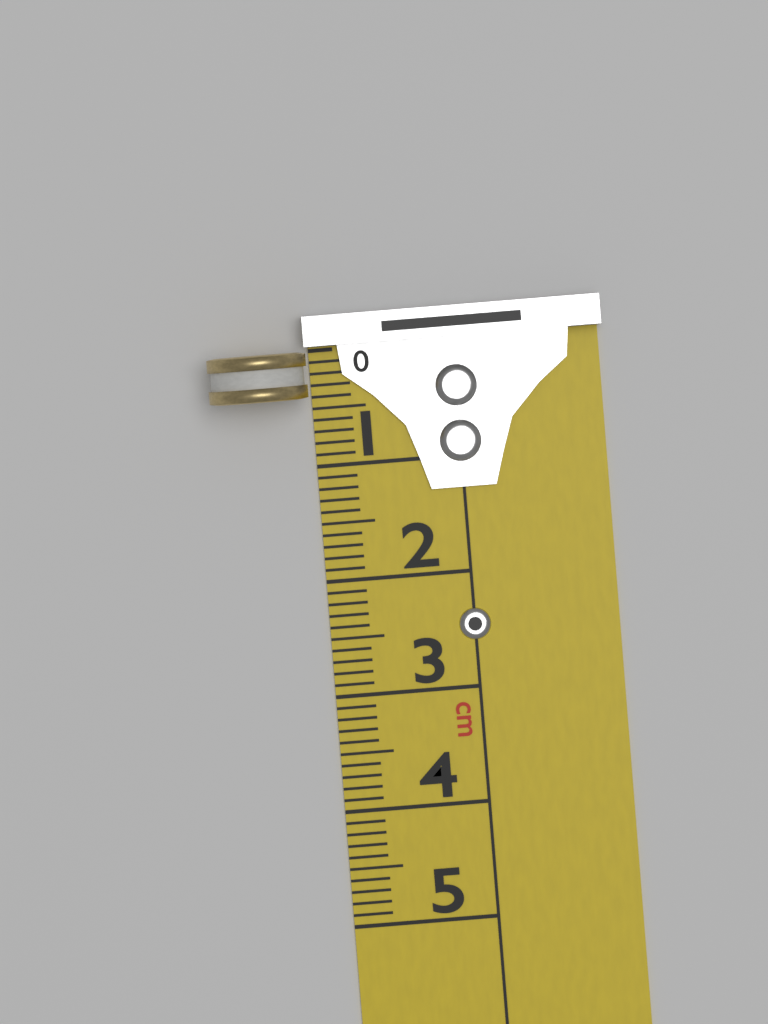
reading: 0.4 cm
